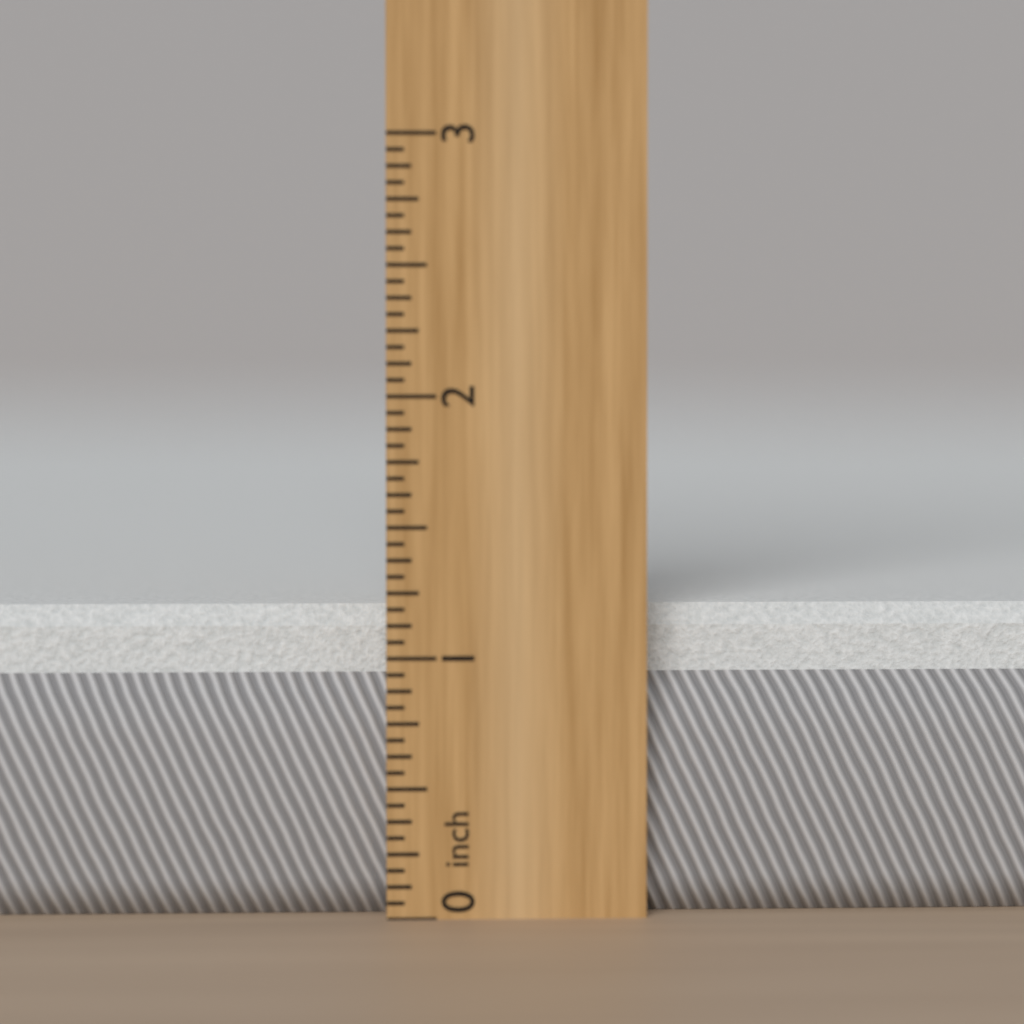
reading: 1.1875 inch
